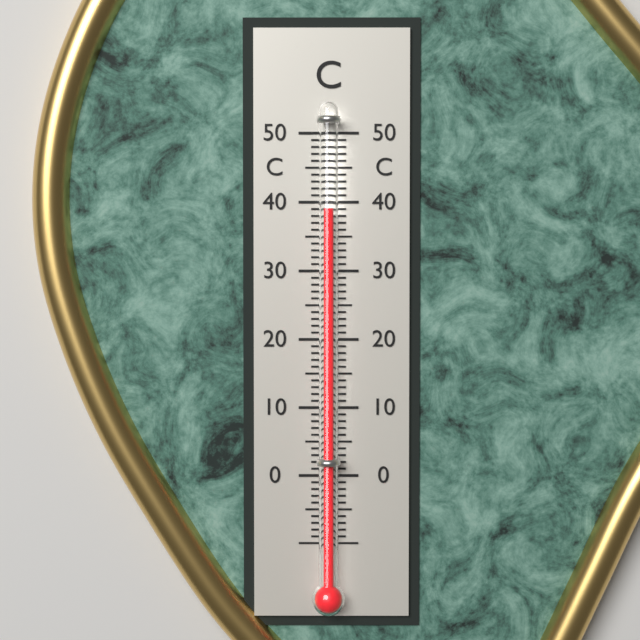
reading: 39 °C
